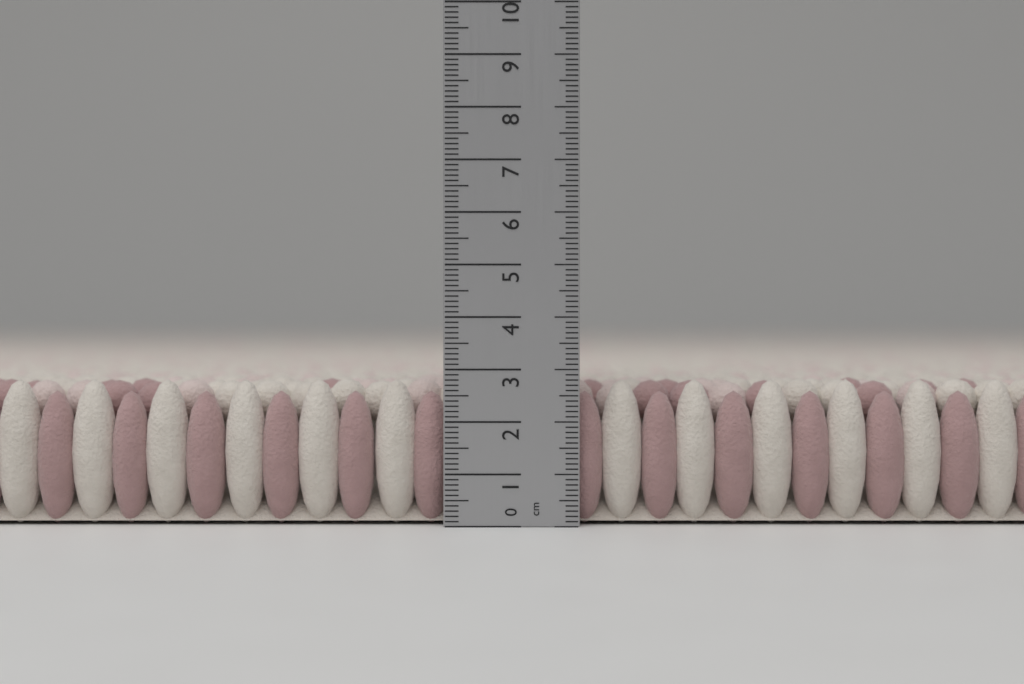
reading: 2.8 cm
